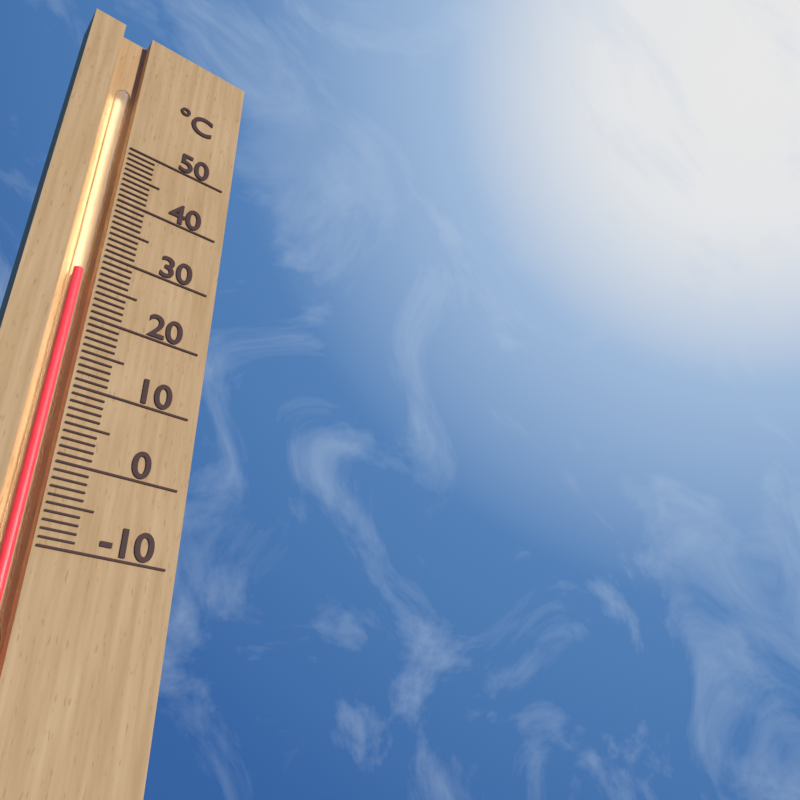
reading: 27 °C
